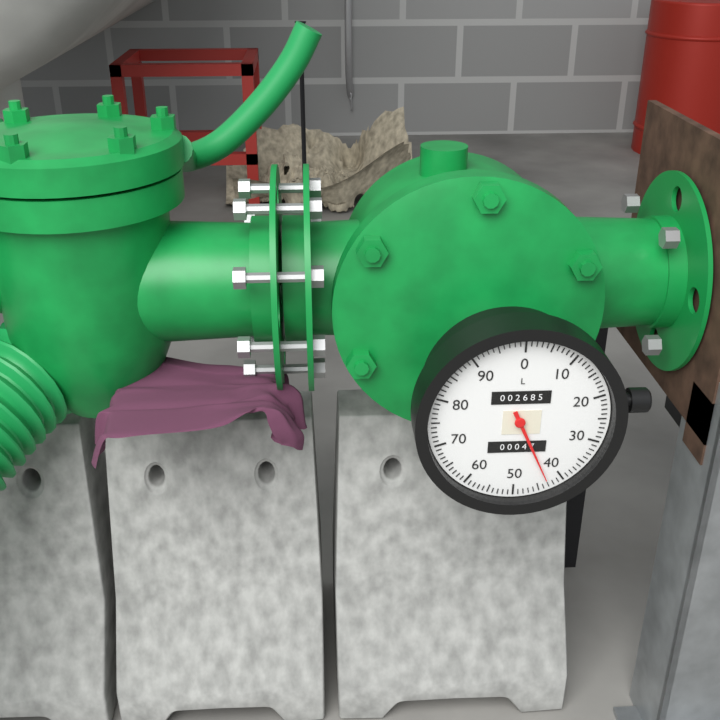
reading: 43 L
